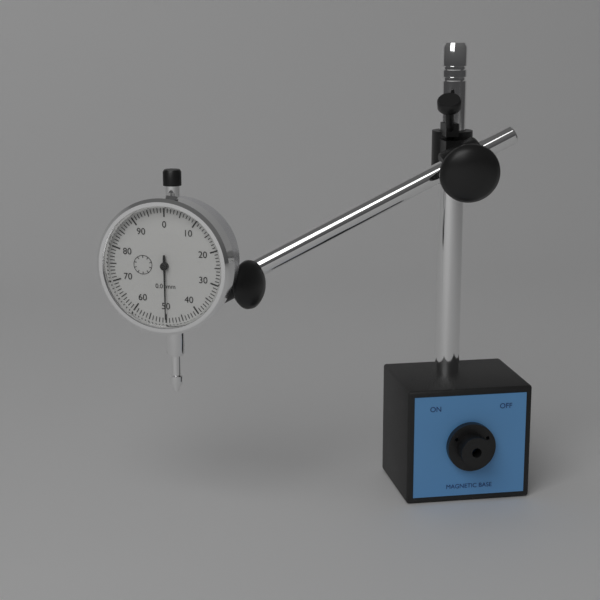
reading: 0.50 mm
